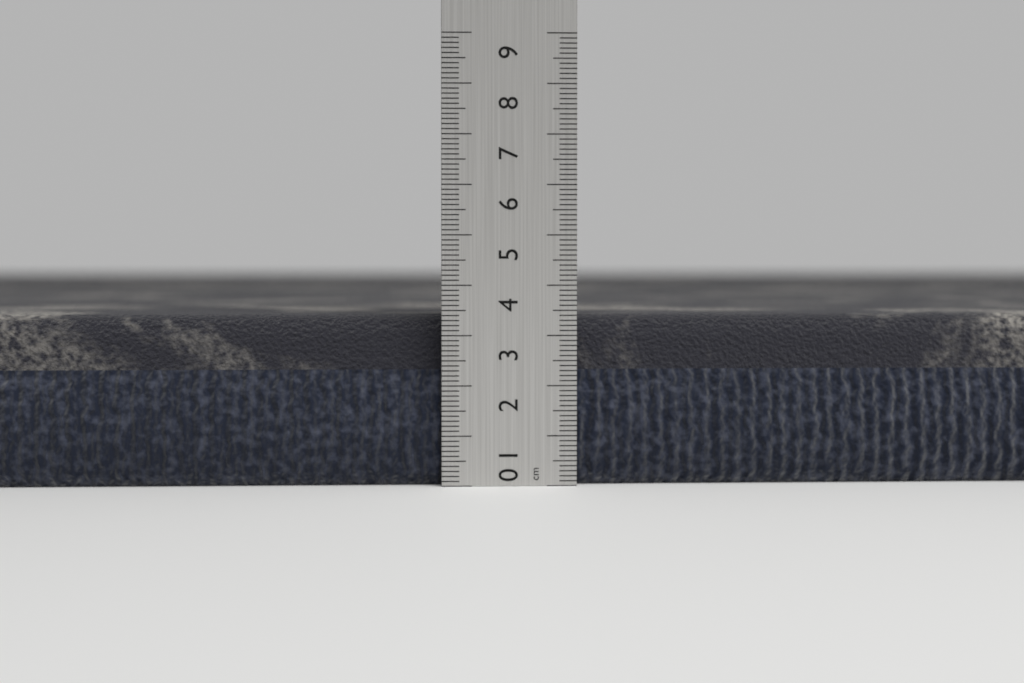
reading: 3.4 cm
